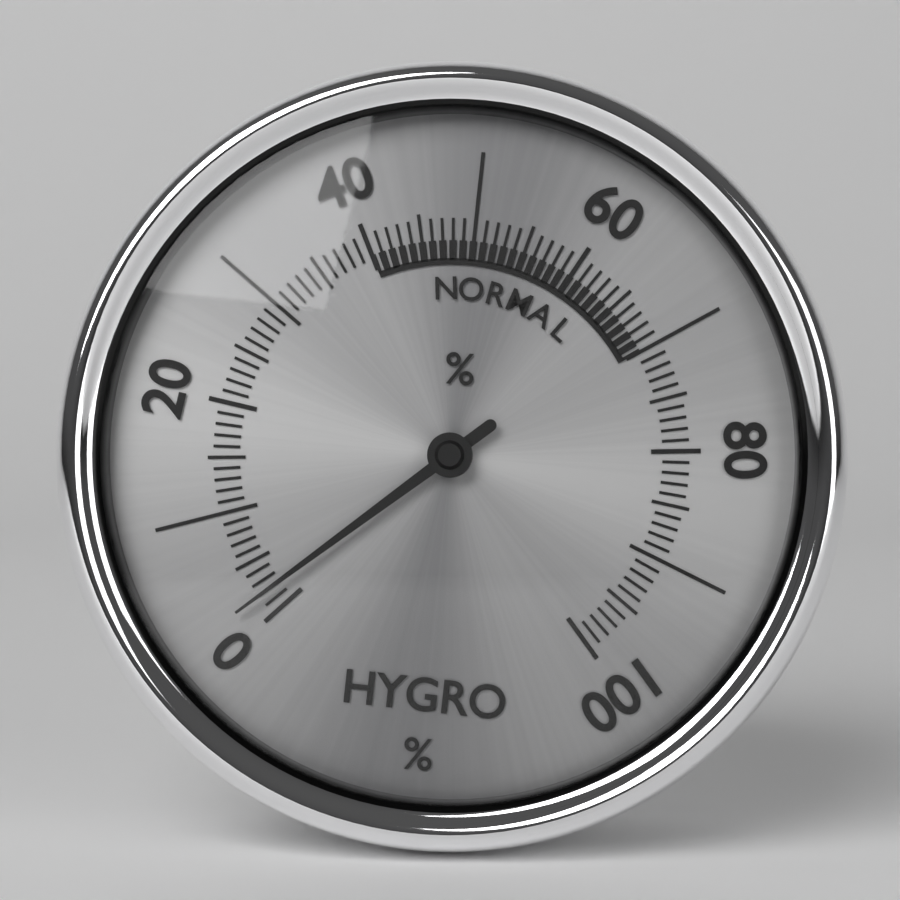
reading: 2 %
